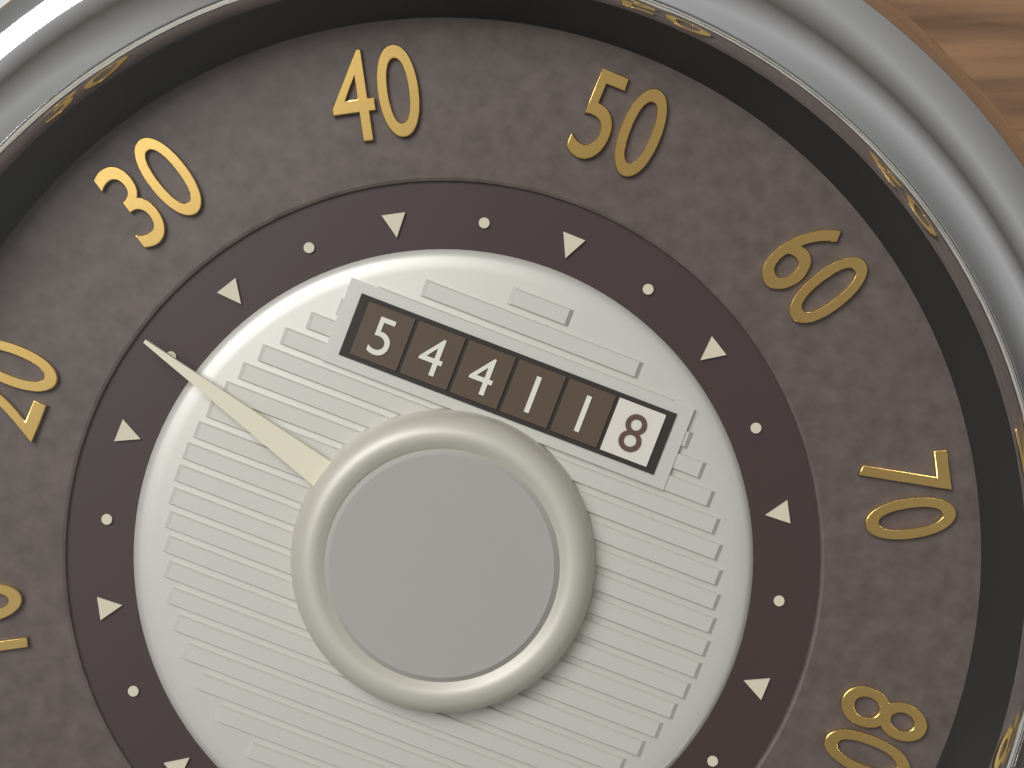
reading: 25 mph
